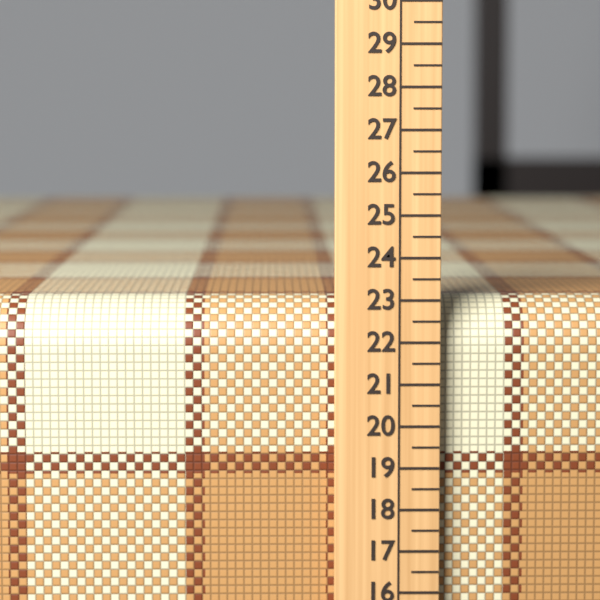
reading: 23.0 (no unit)
